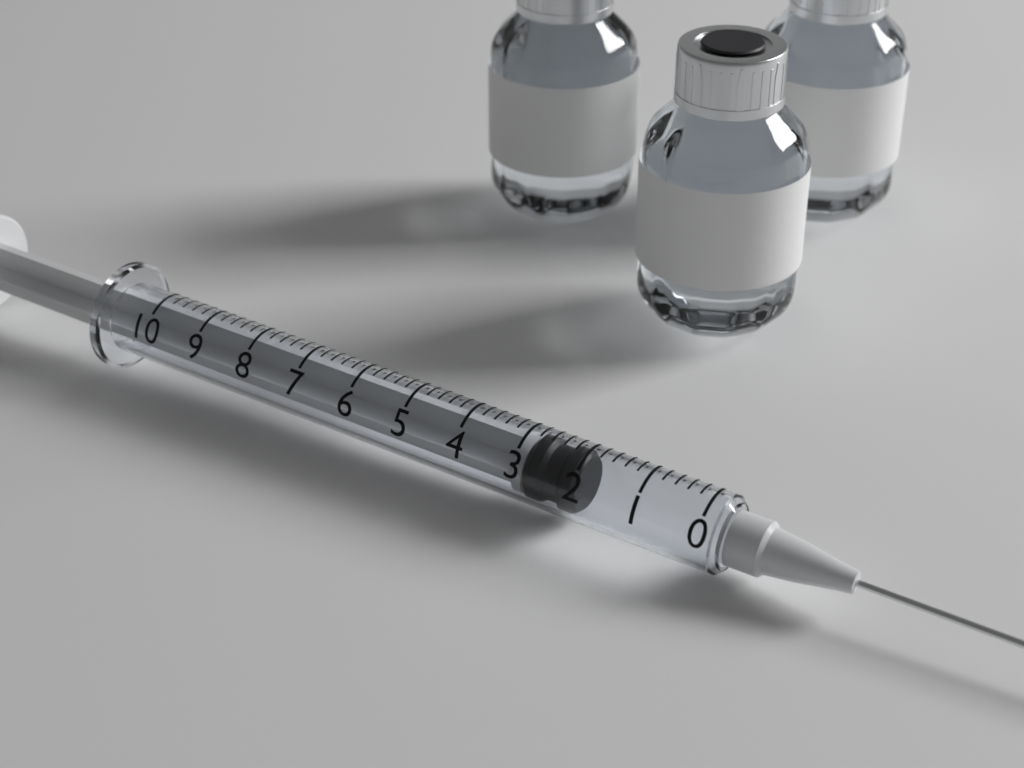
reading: 2.0 (no unit)
